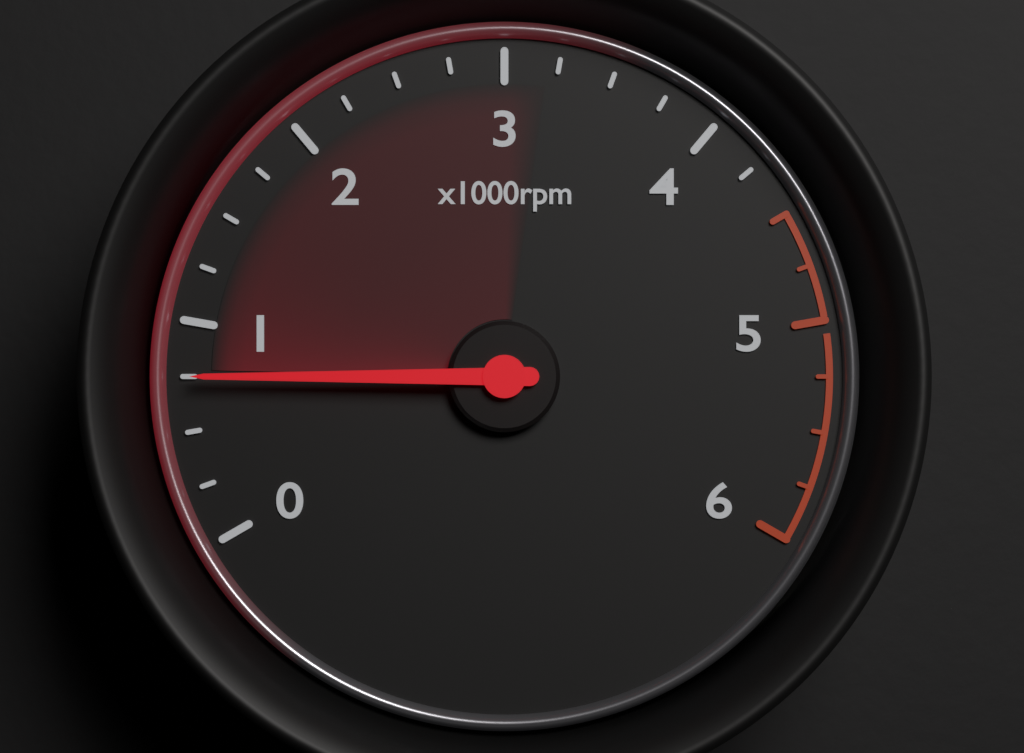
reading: 750 rpm
